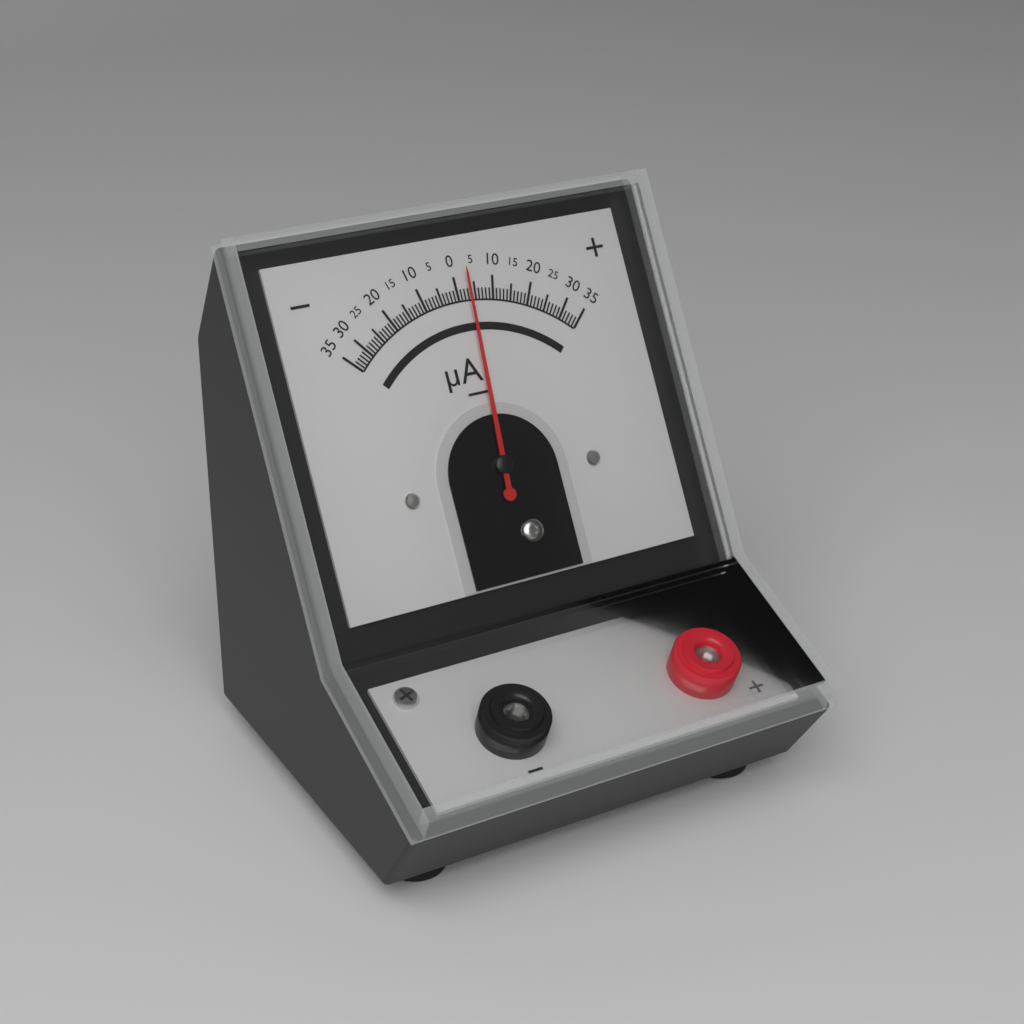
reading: 3 µA
